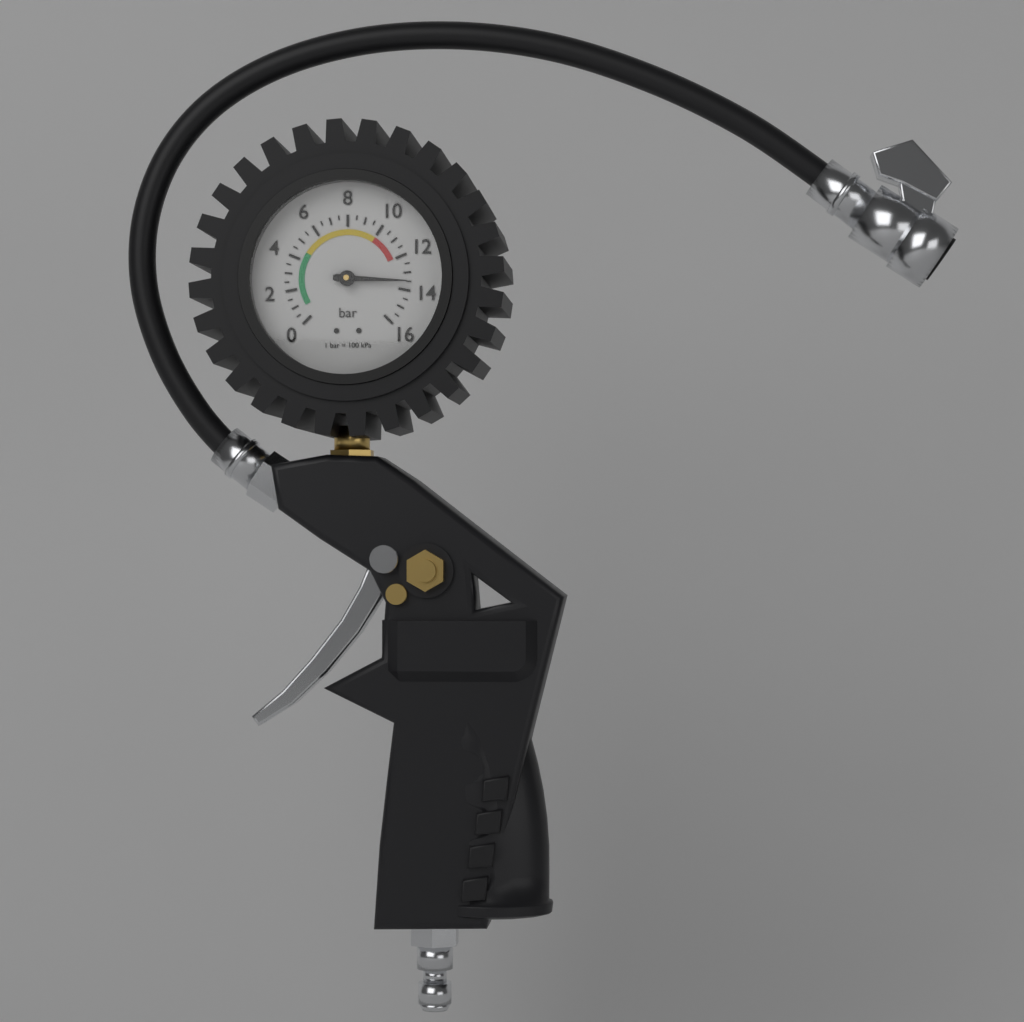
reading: 13.5 bar
